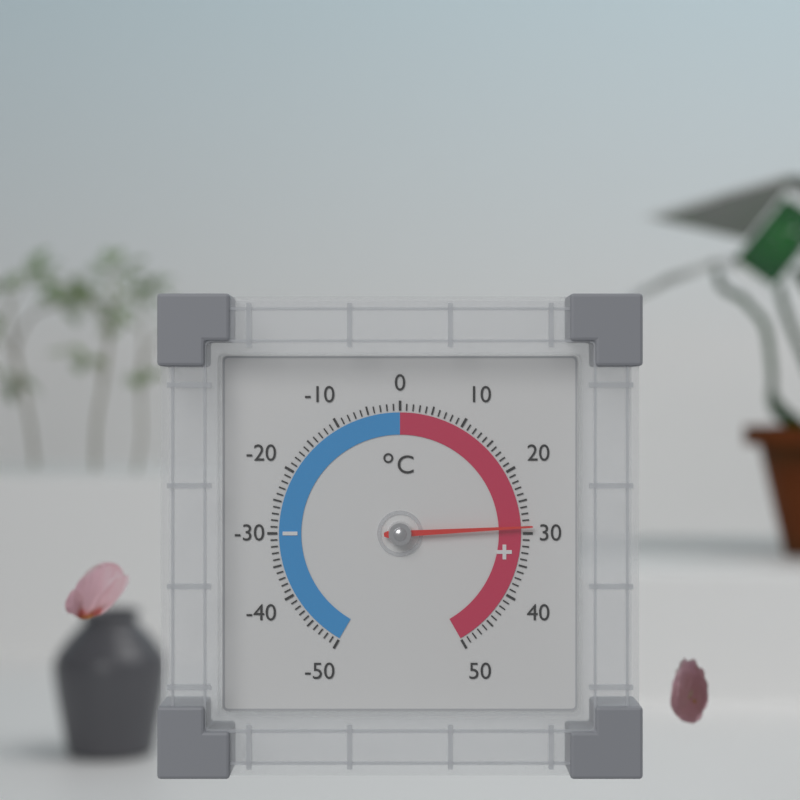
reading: 29 °C
